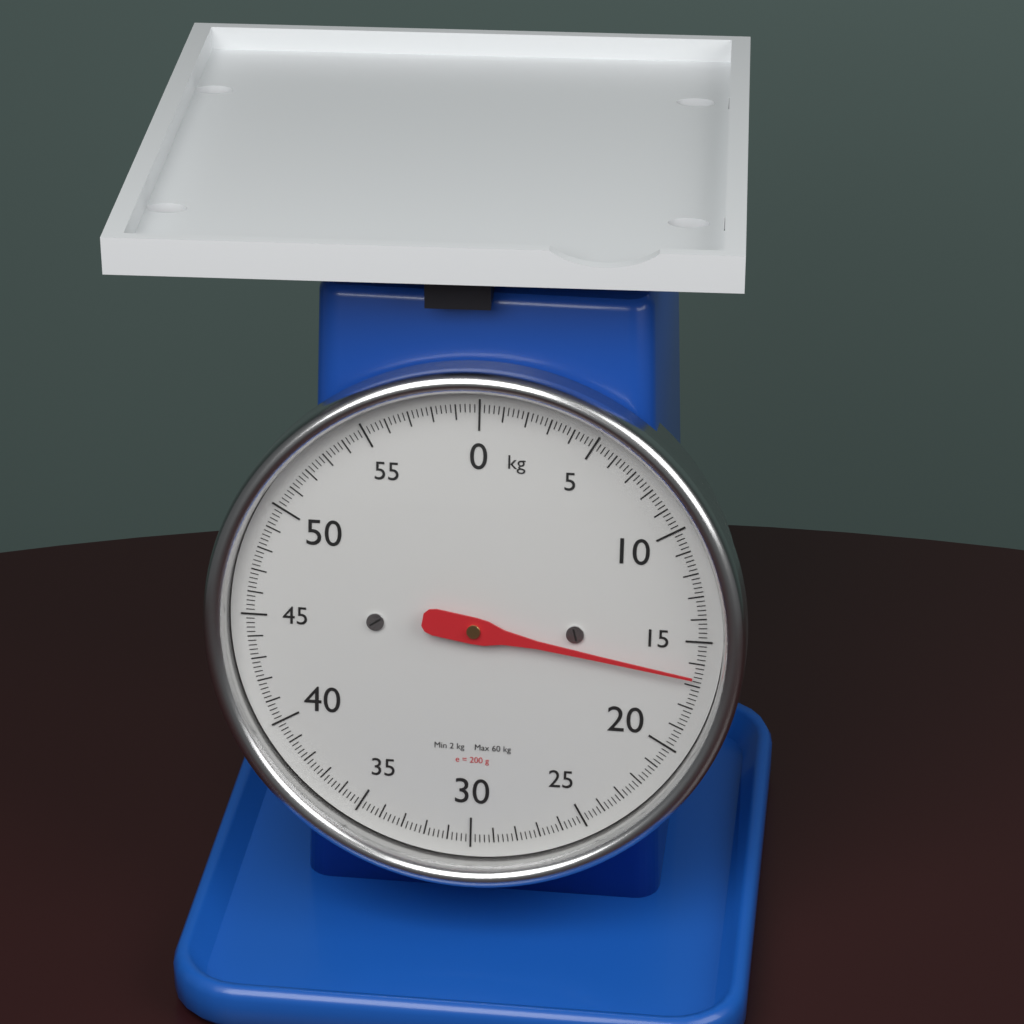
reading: 16.6 kg
